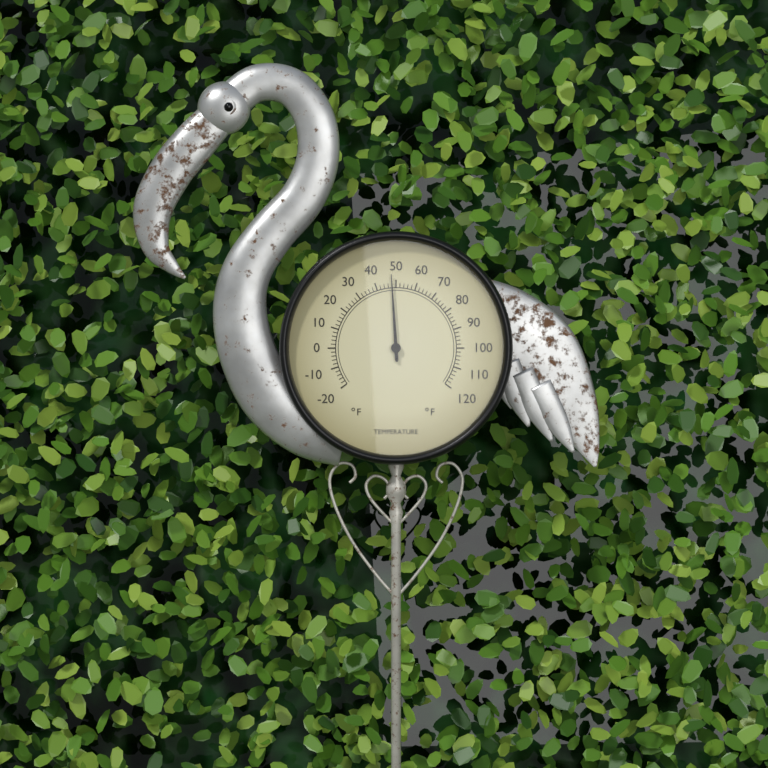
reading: 48 °F
